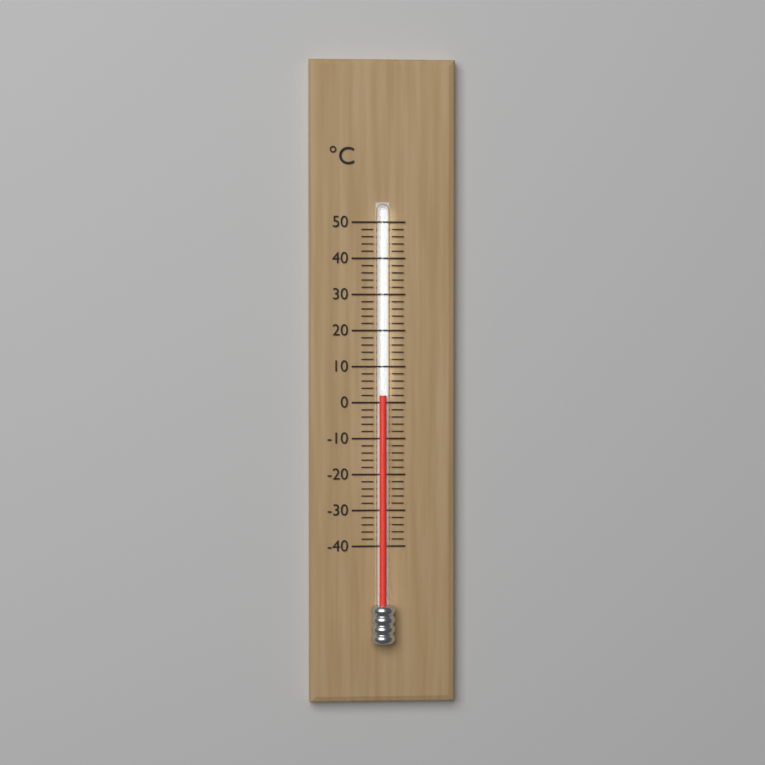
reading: 2 °C
